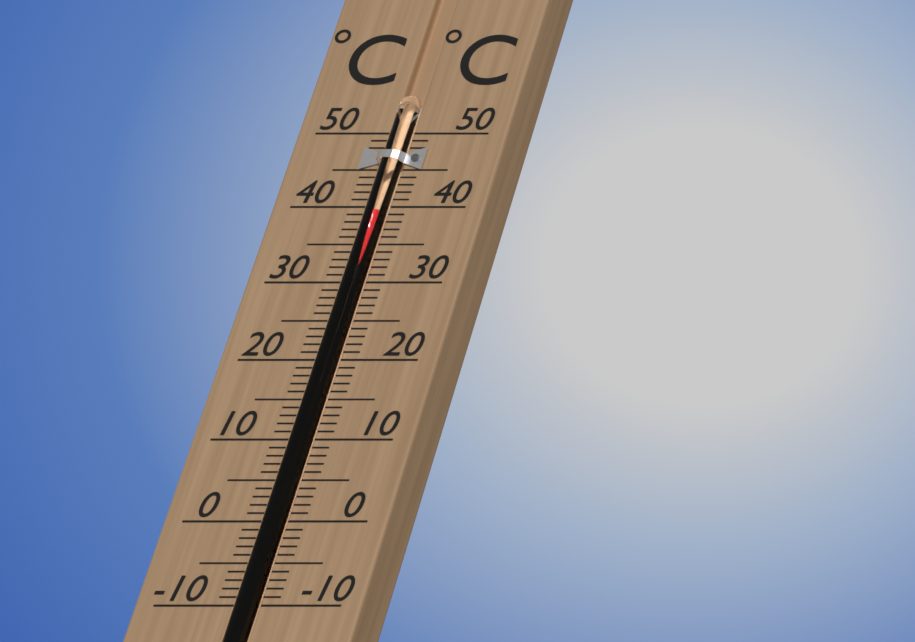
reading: 39.5 °C
